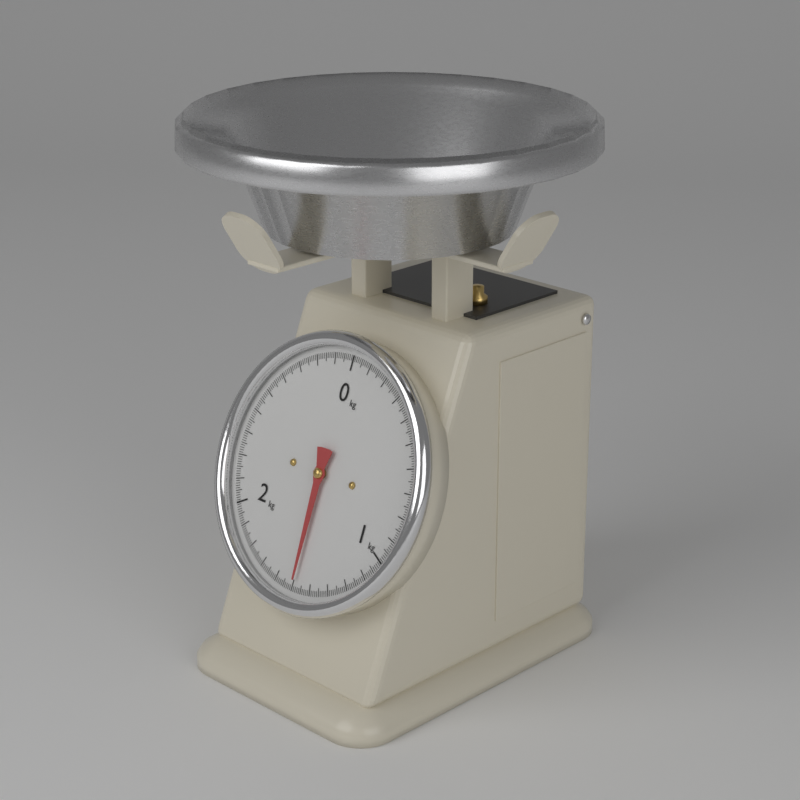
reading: 1.49 kg
